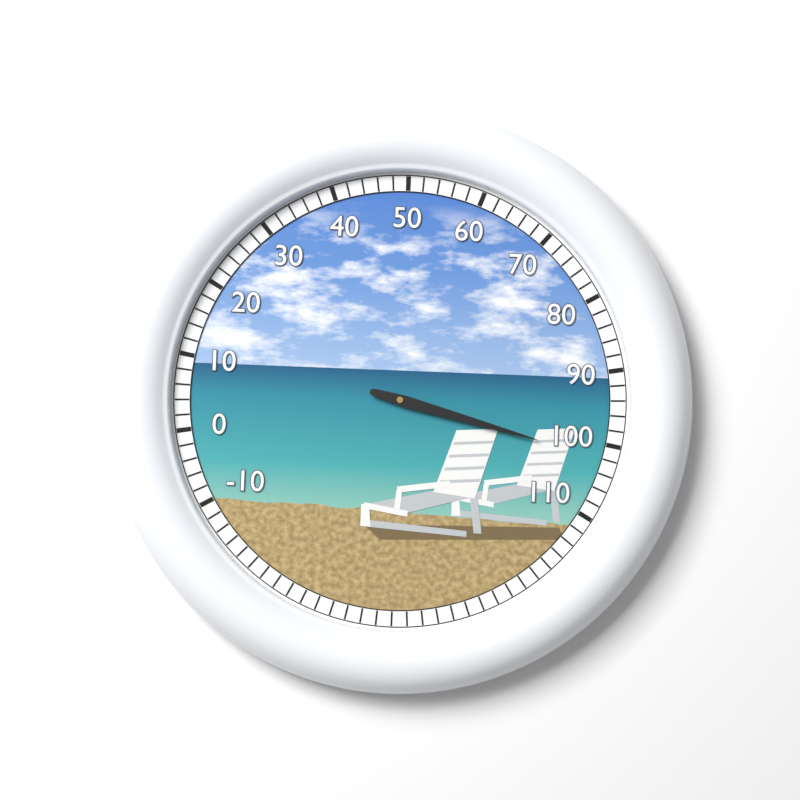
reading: 102 (no unit)
